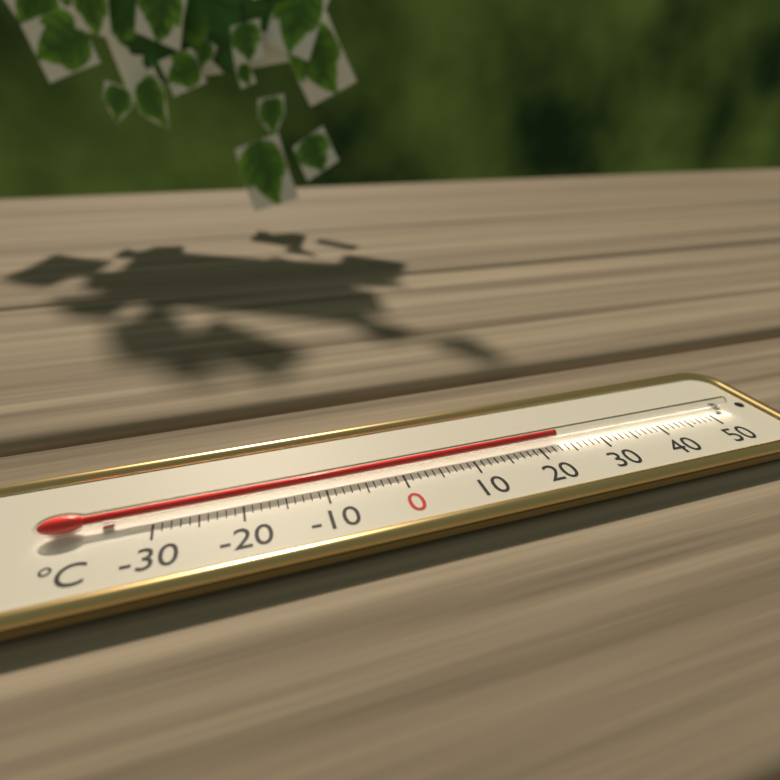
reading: 23 °C
